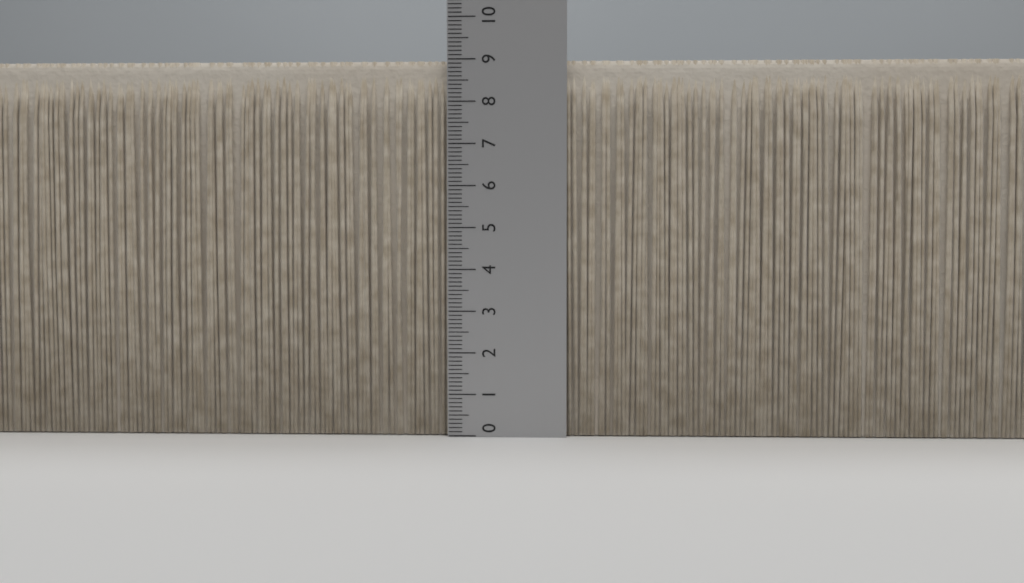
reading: 9.0 (no unit)
